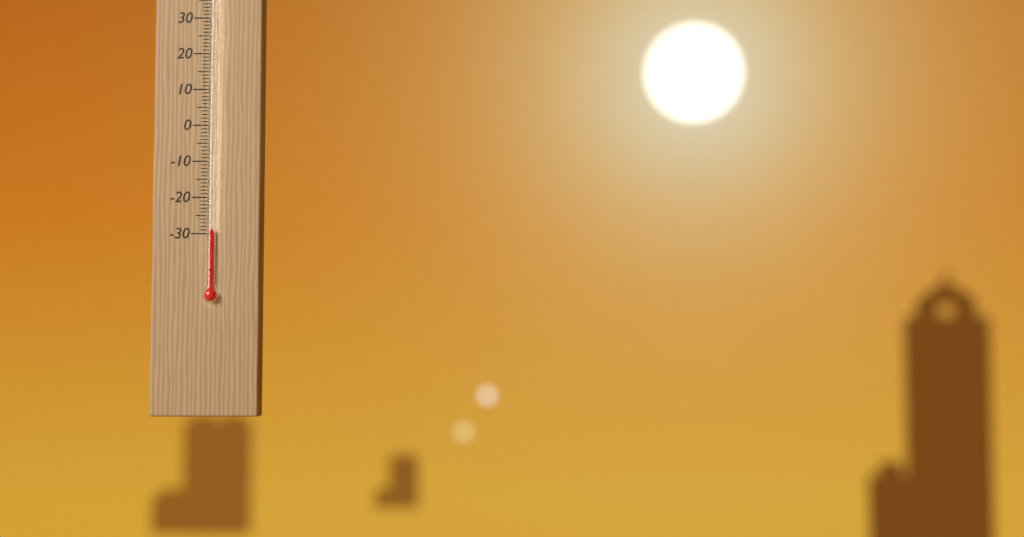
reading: -29 °C
